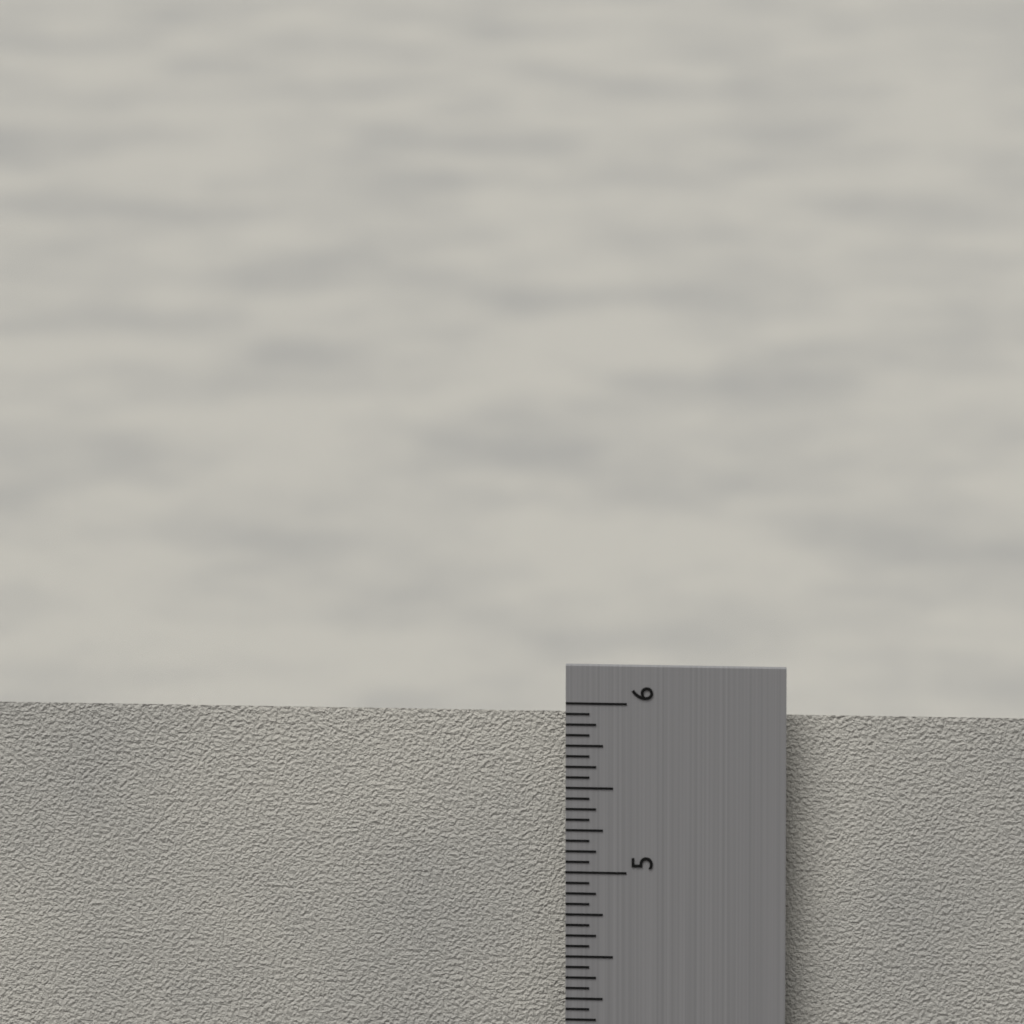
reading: 5.8750 in
